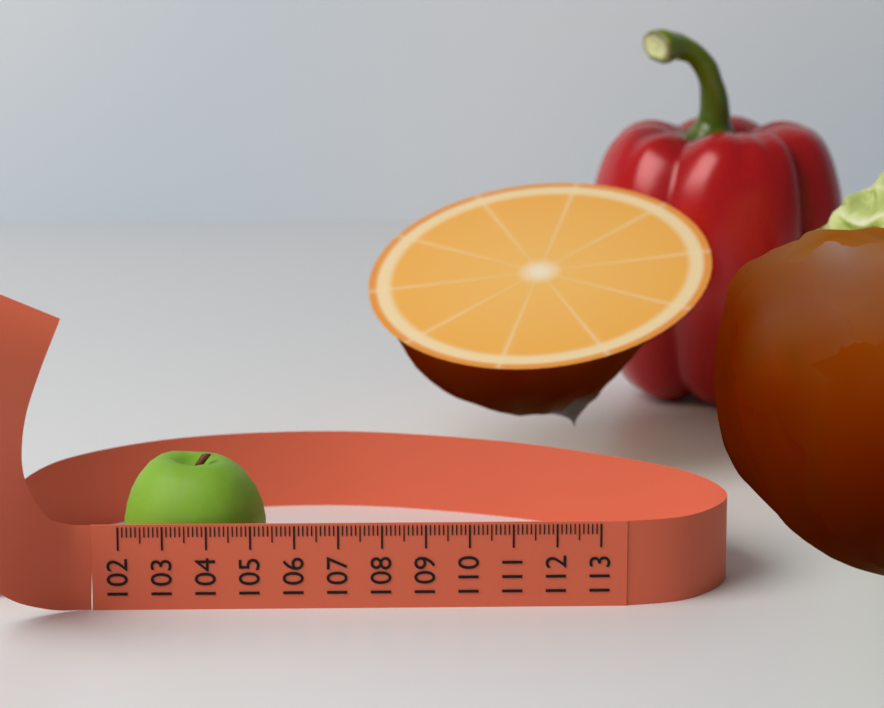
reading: 105.3 (no unit)
